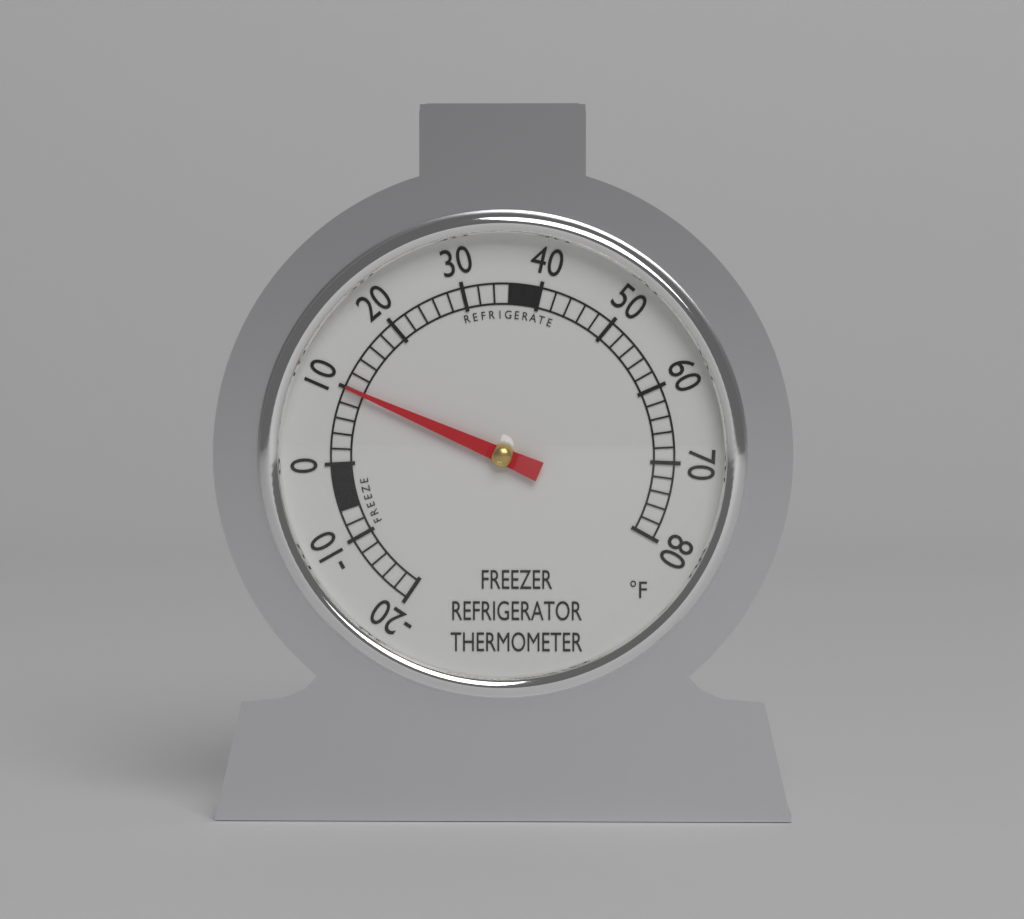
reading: 10 °F
